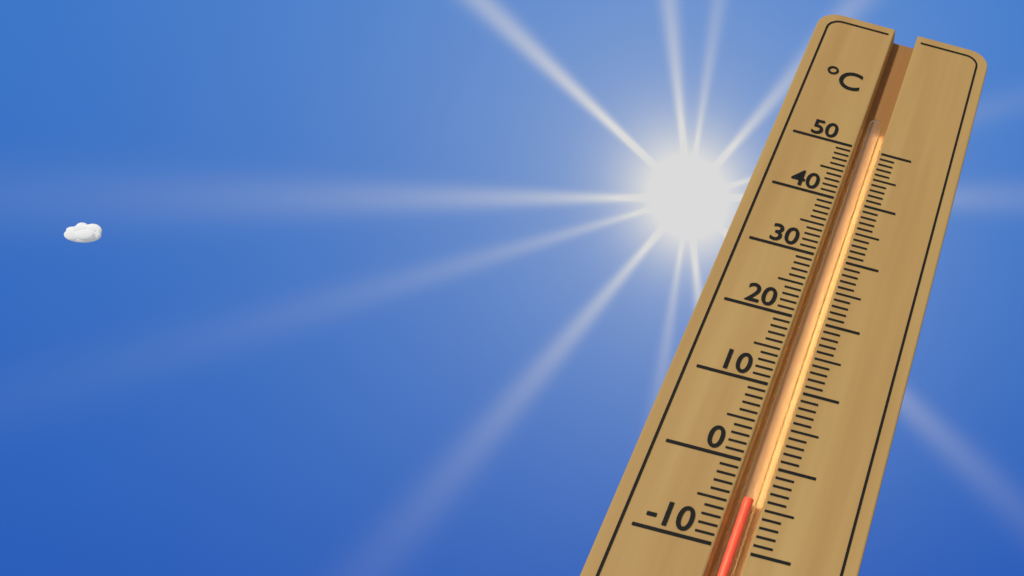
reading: -4 °C
